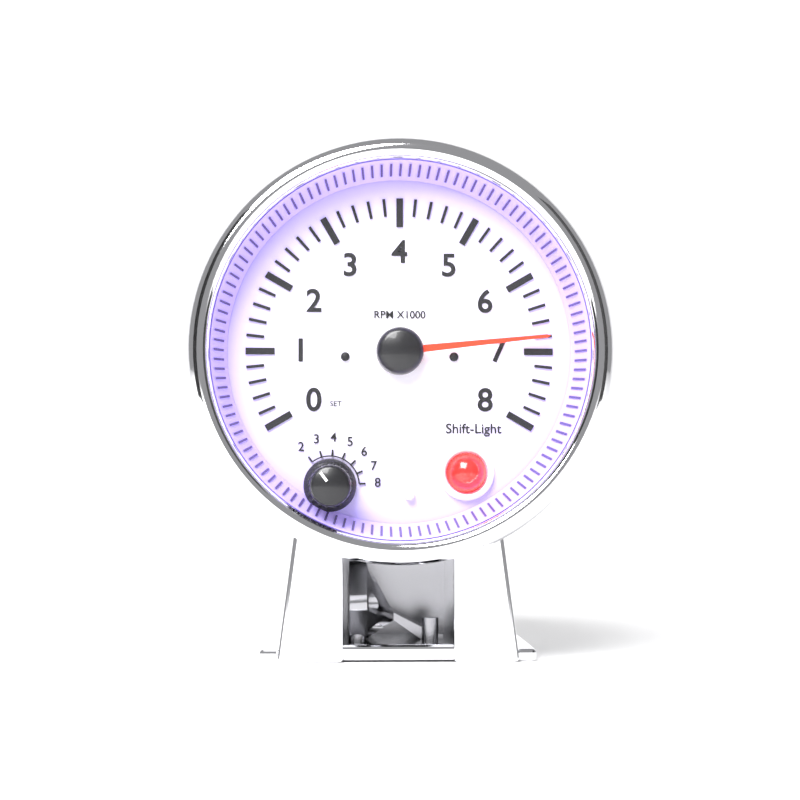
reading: 6.8 RPM x1000
